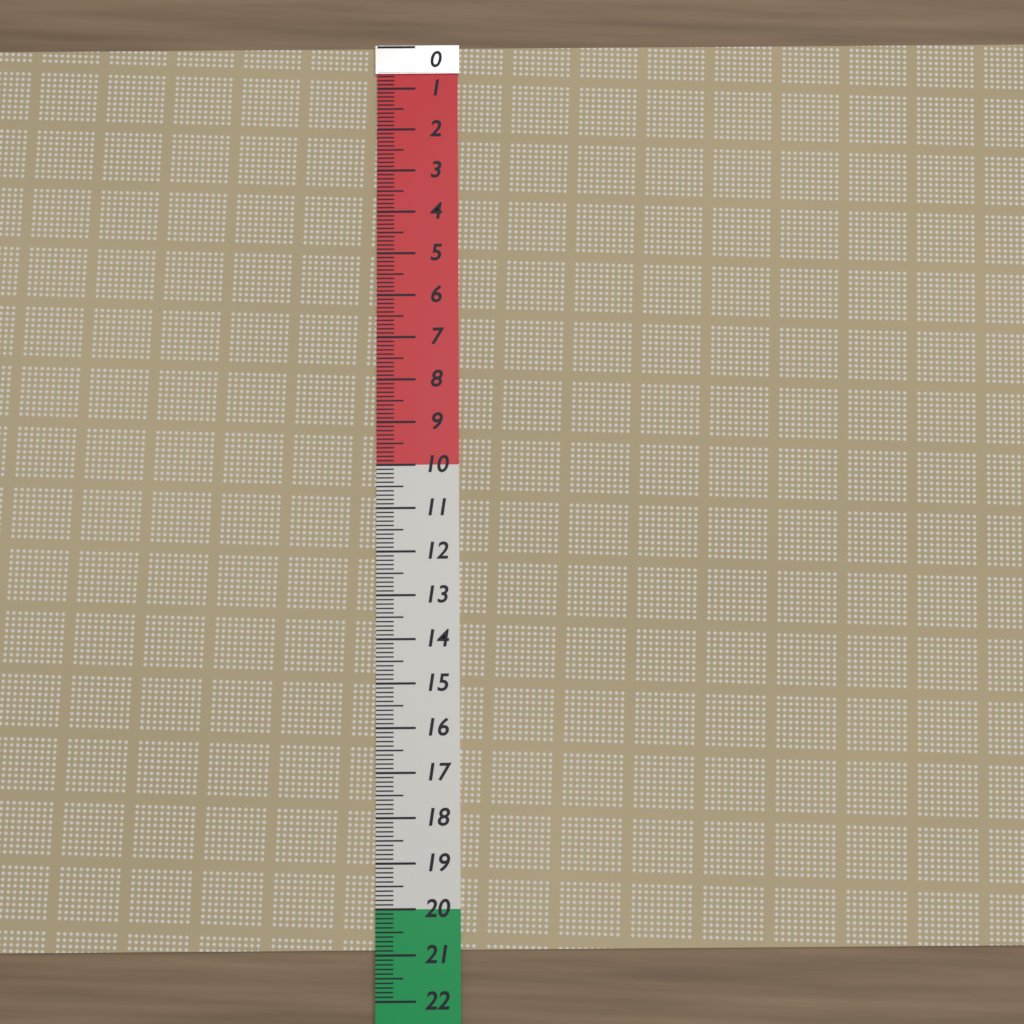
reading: 20.9 (no unit)
